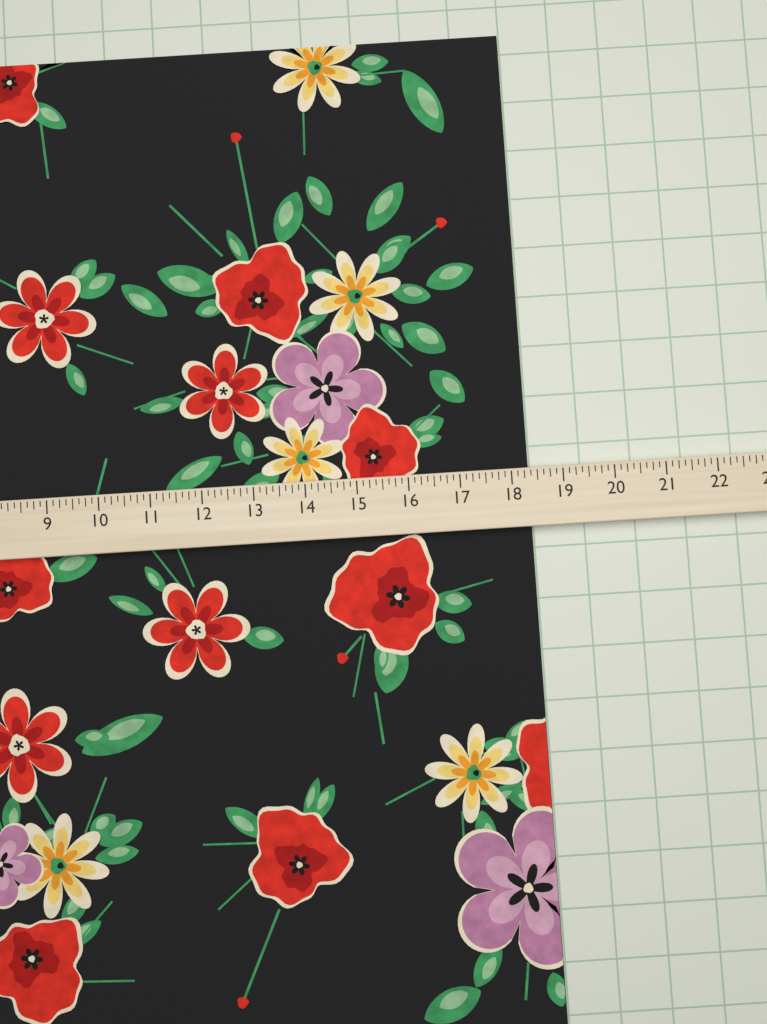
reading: 18.375 (no unit)
